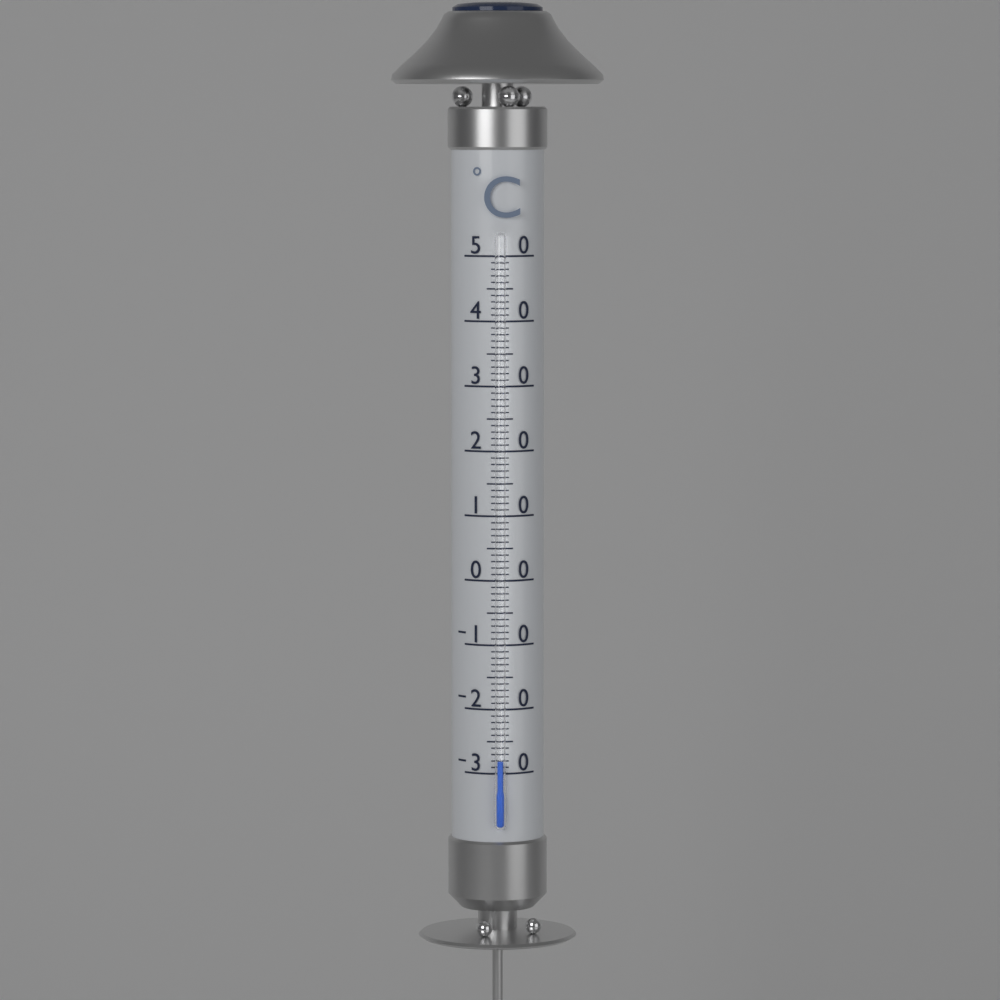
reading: -28 °C
